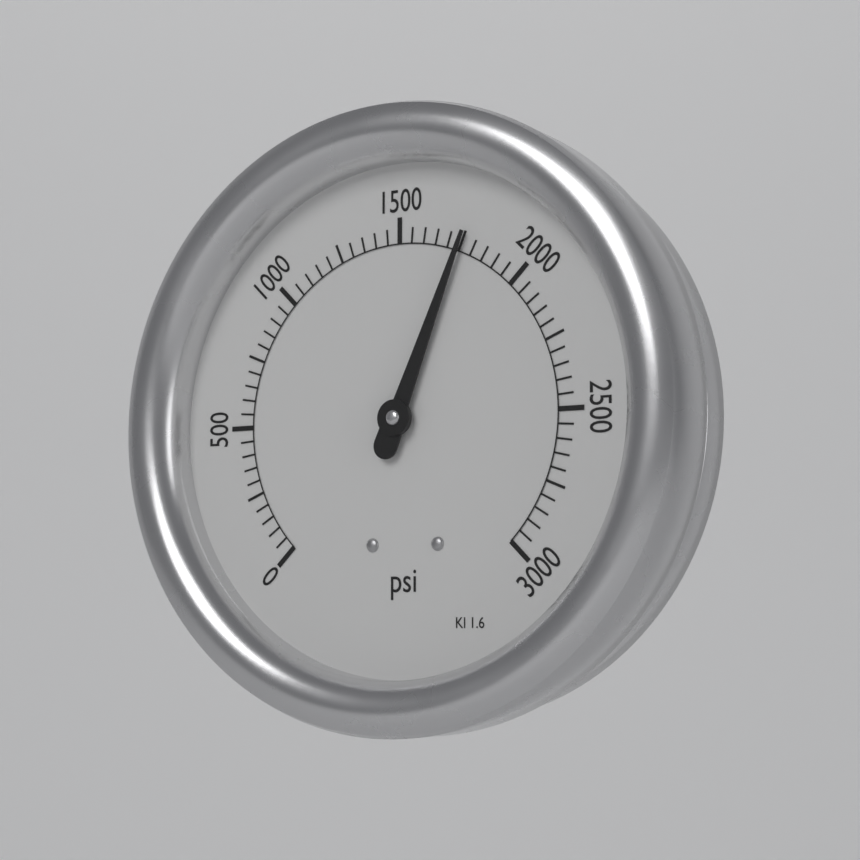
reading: 1750 psi
